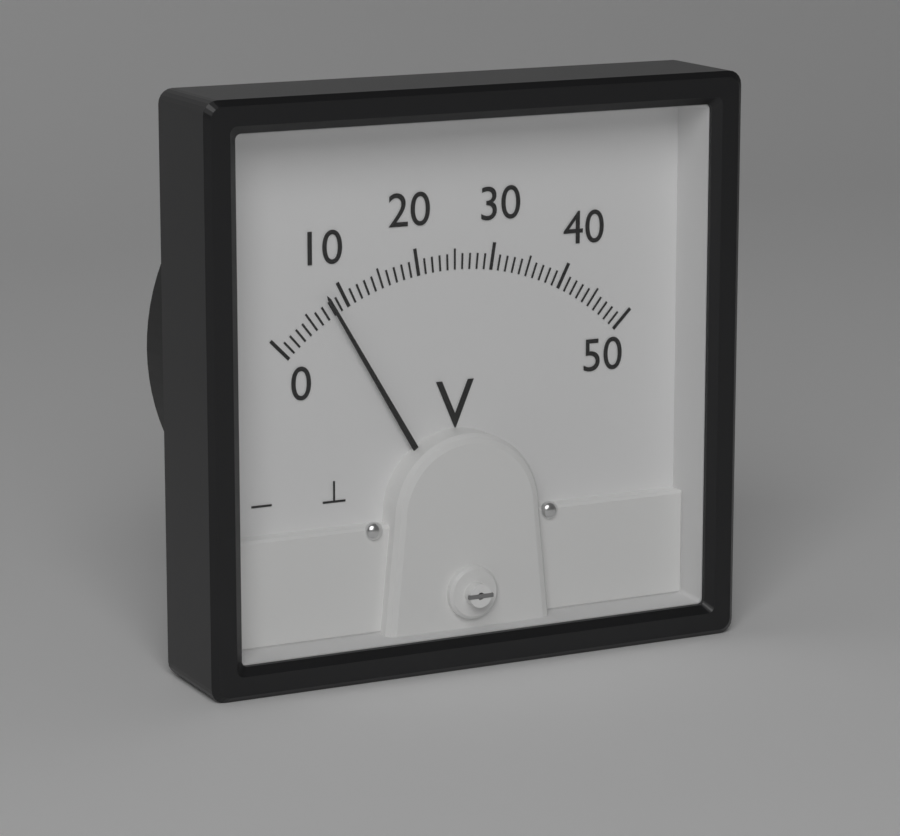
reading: 8 V
